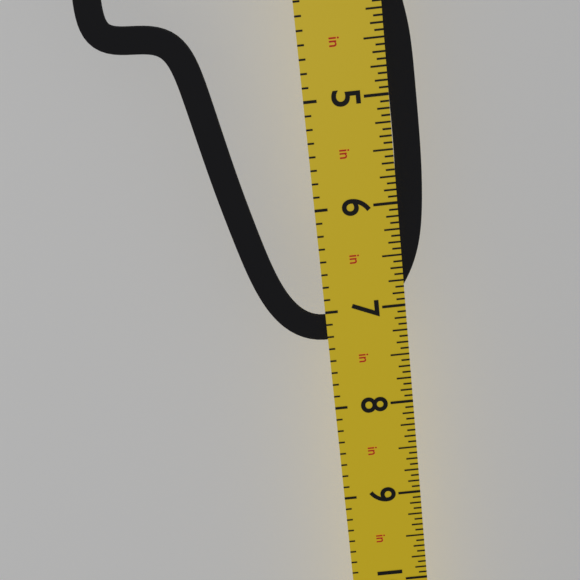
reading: 7.3125 in
